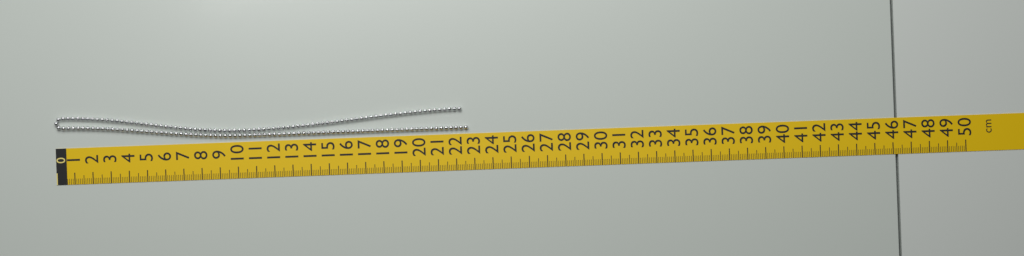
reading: 22.7 cm
